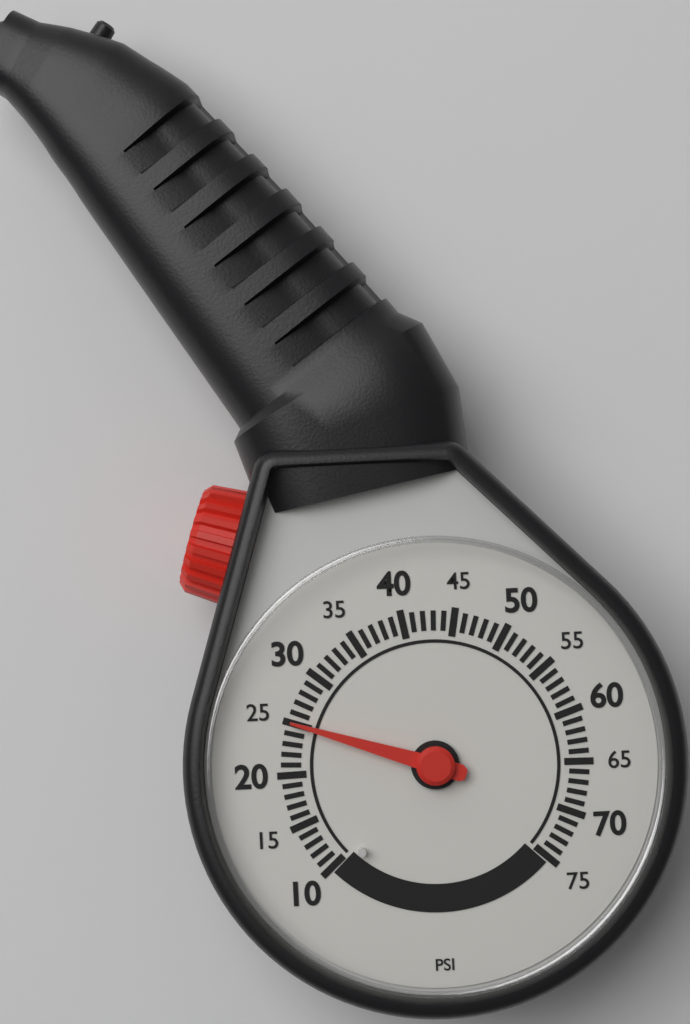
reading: 25 psi
